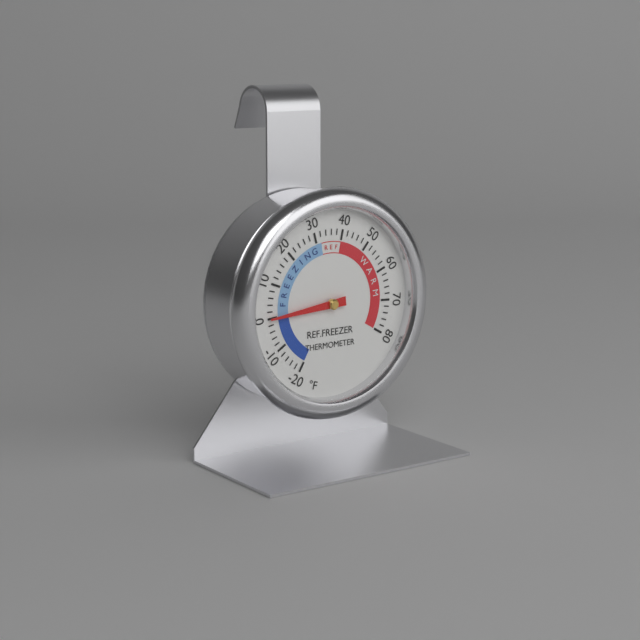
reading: 0 °F
